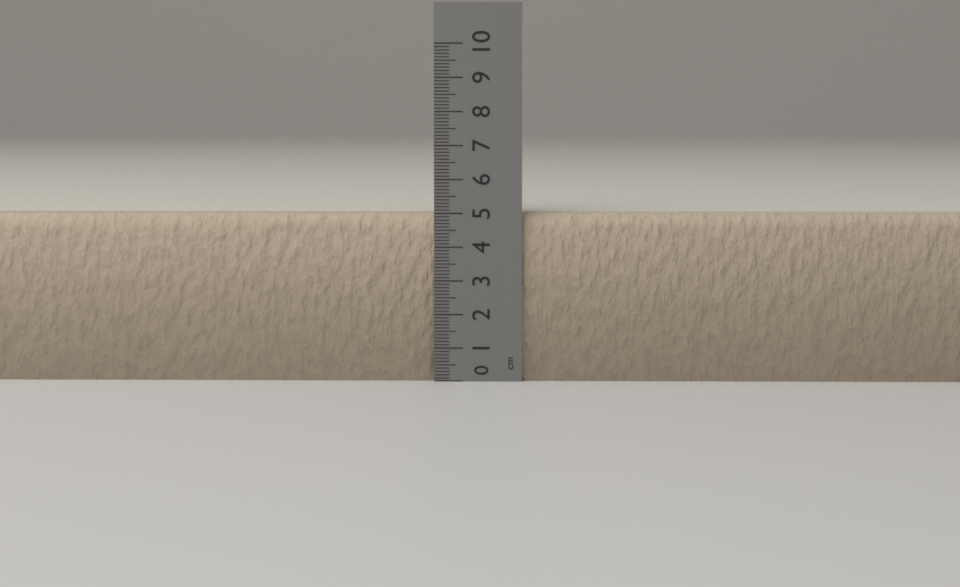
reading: 5.0 cm
